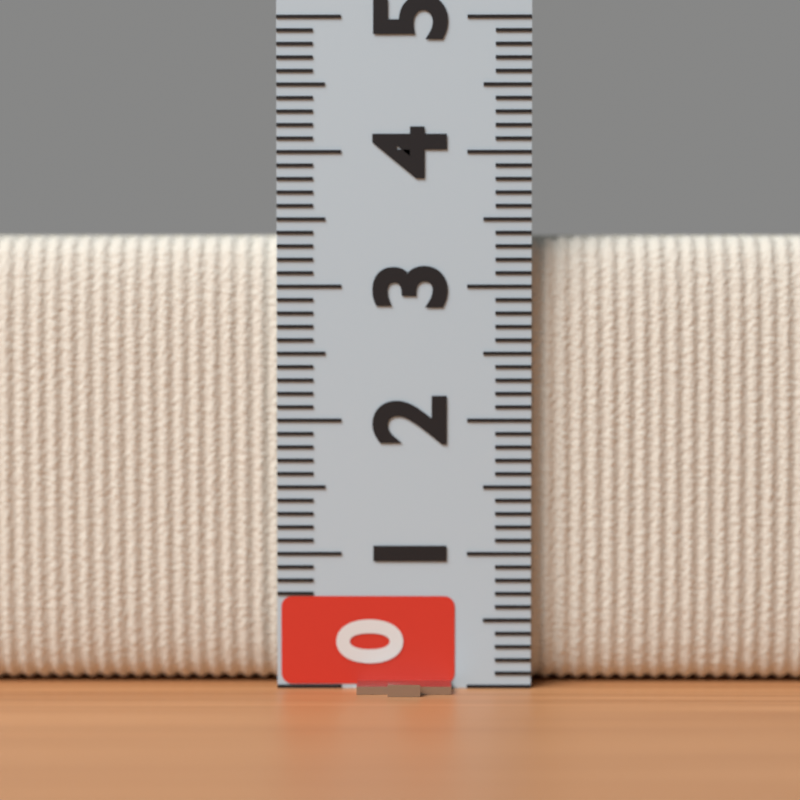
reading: 3.4 (no unit)
